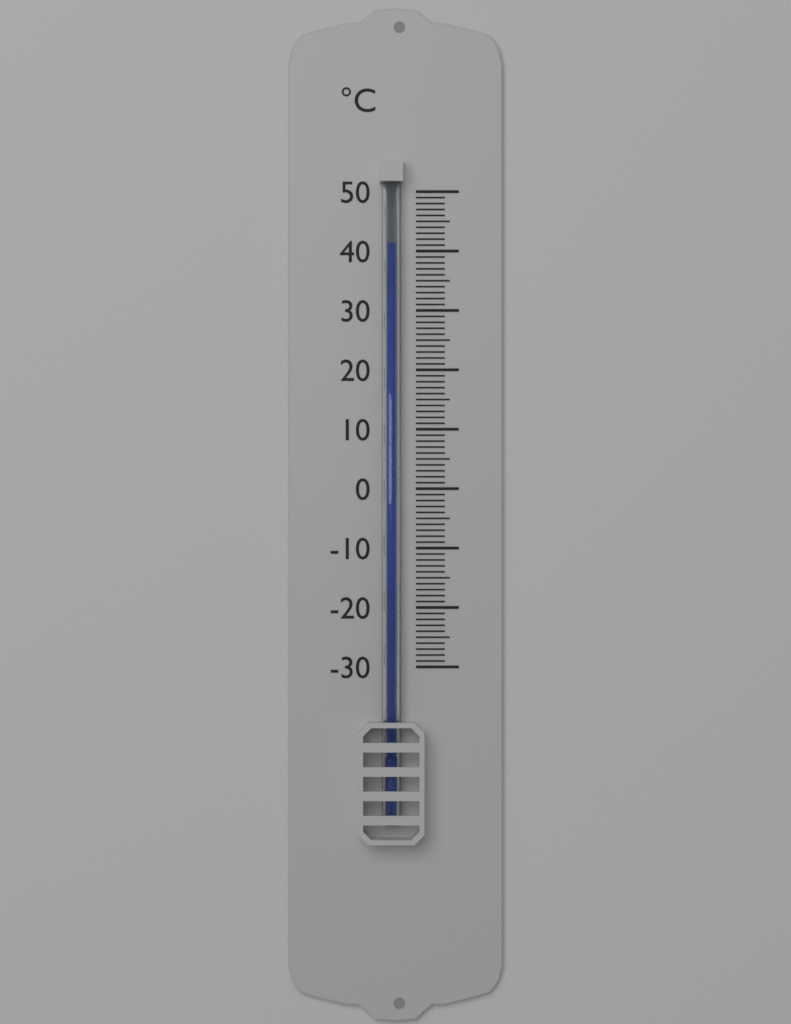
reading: 41 °C
